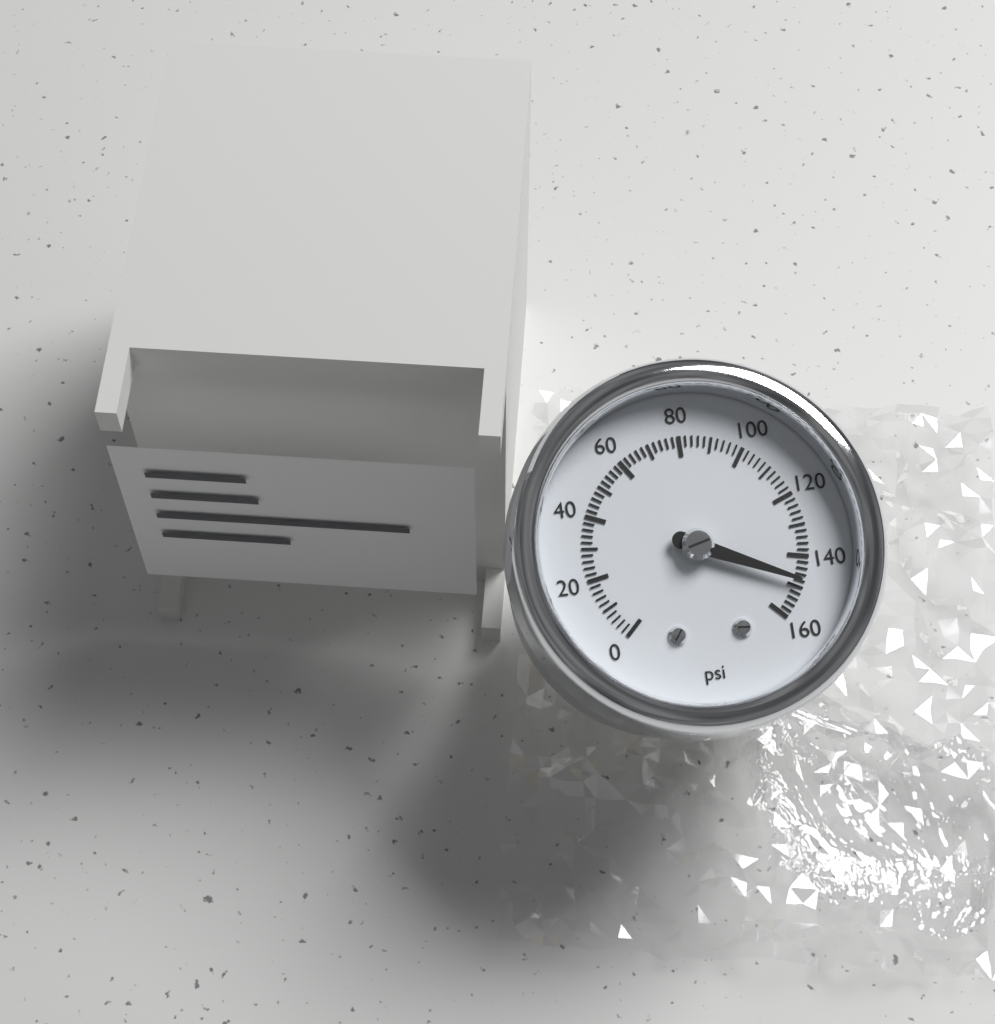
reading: 148 psi
